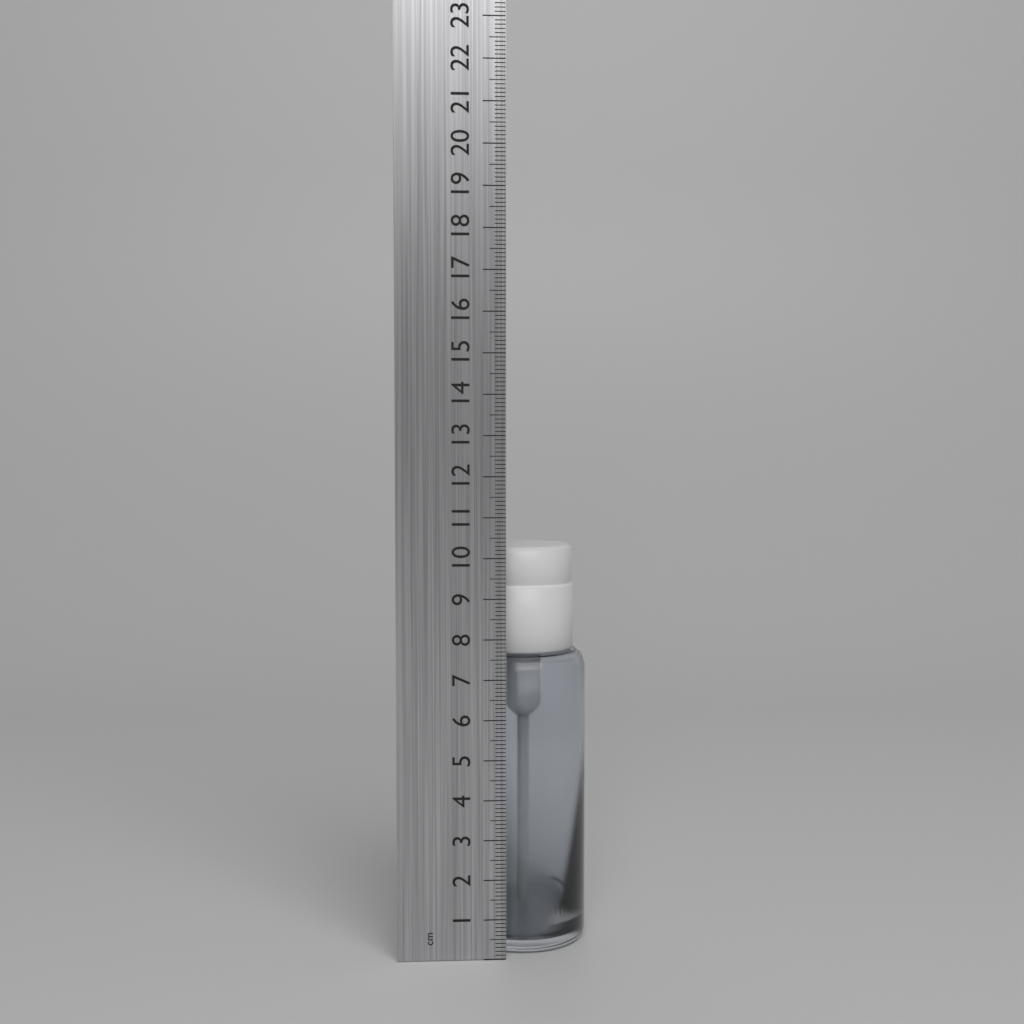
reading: 10.2 cm
